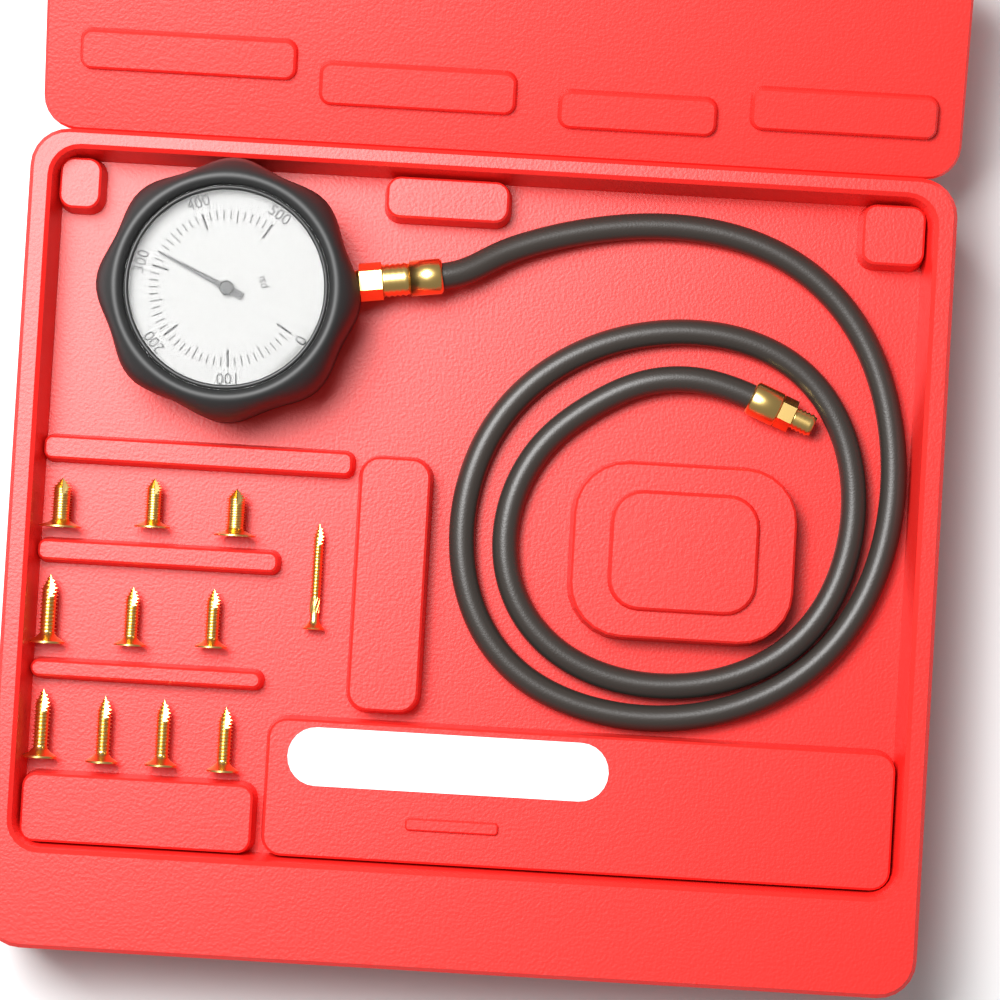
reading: 320 psi
